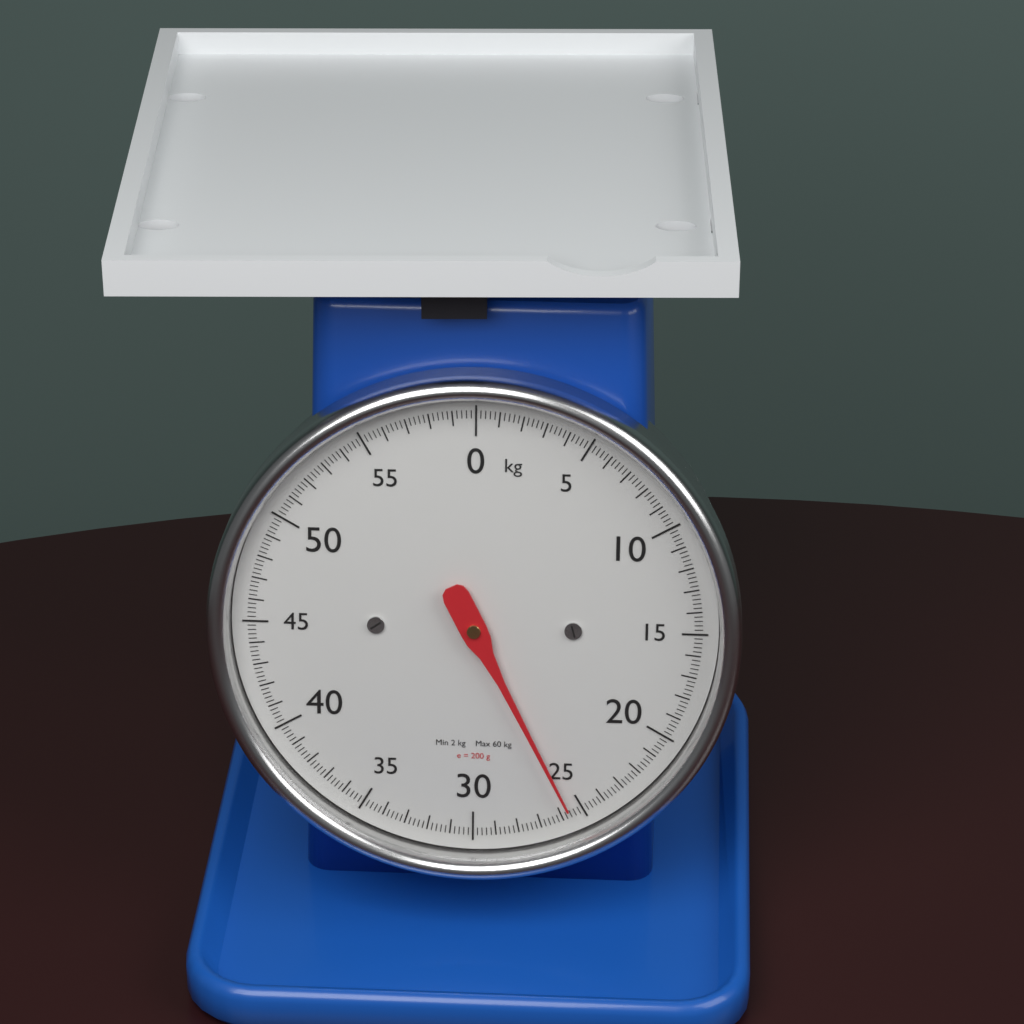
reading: 25.6 kg
